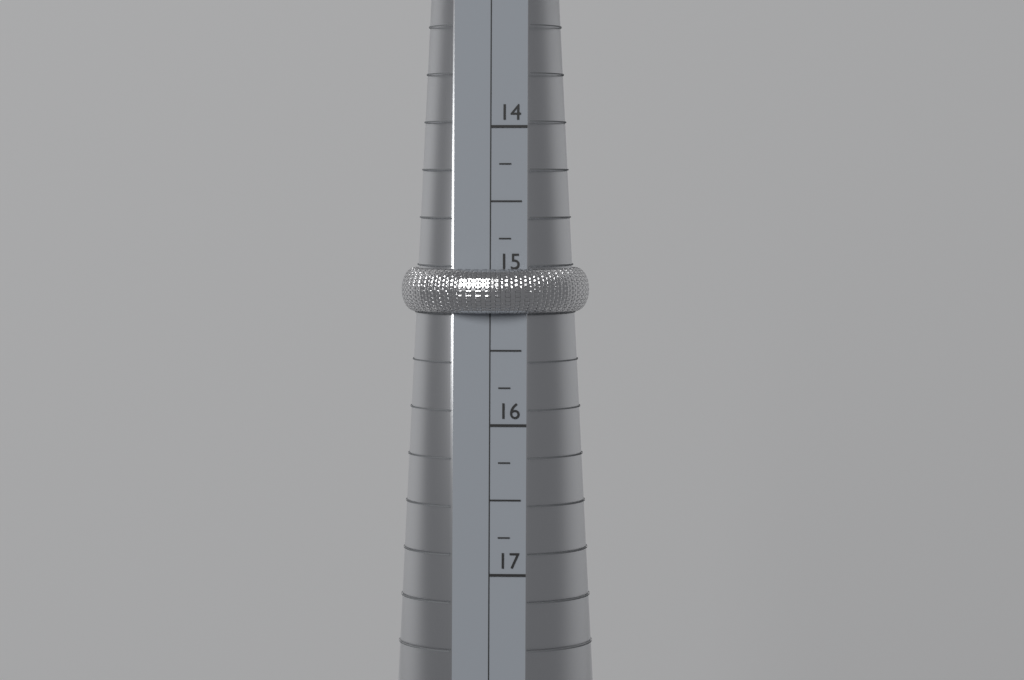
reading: 15.25 (no unit)
